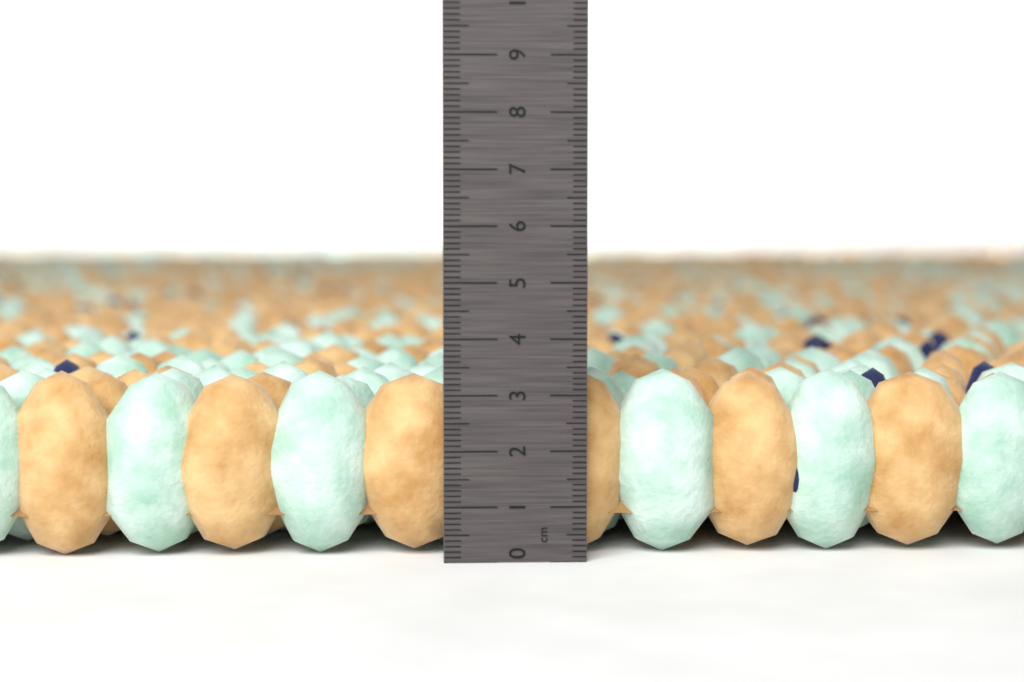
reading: 3.4 cm
